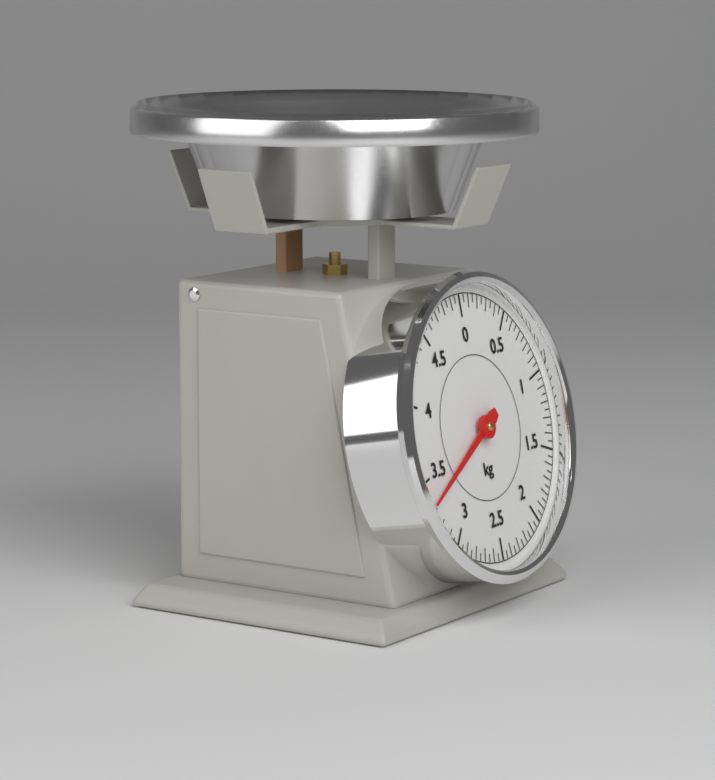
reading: 3.35 kg
